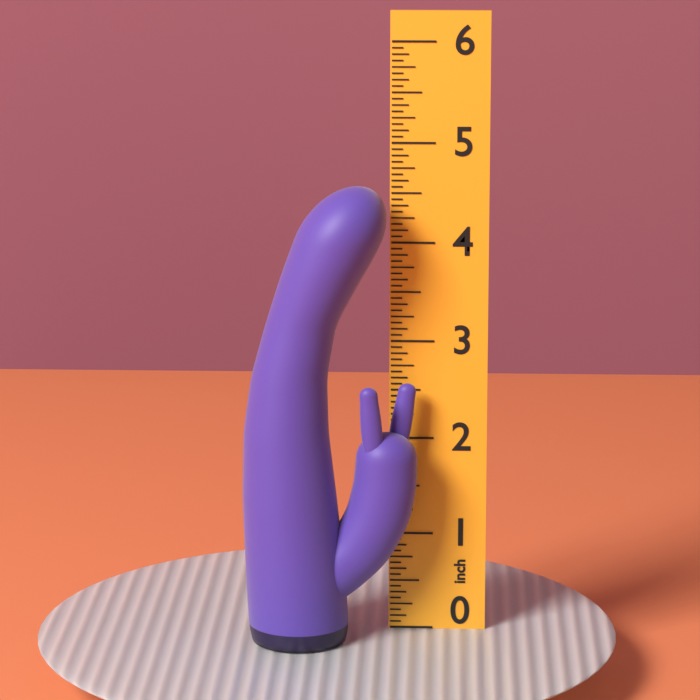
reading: 4.6250 inch
